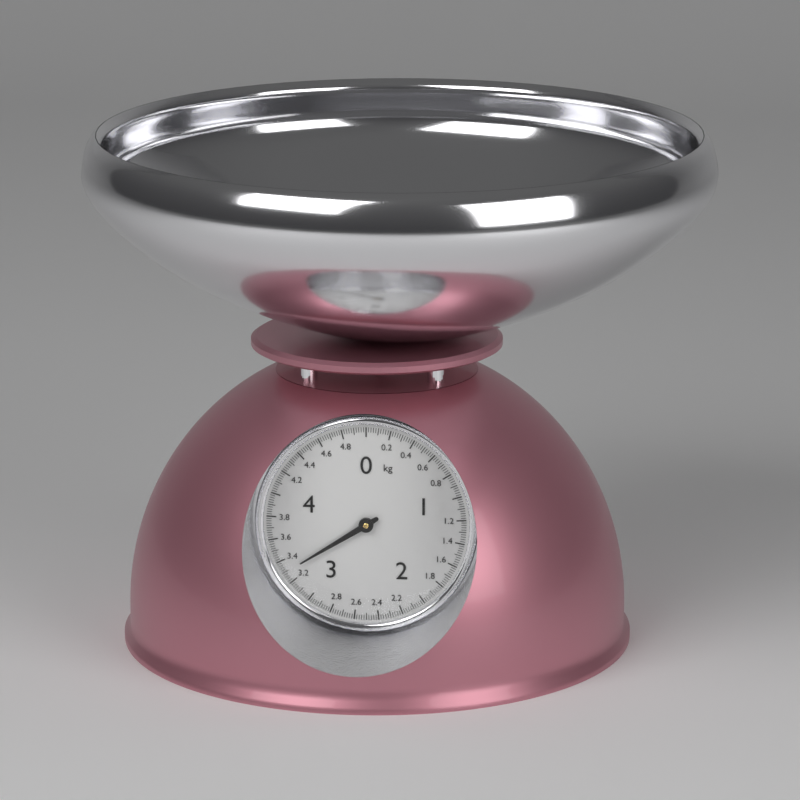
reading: 3.30 kg
